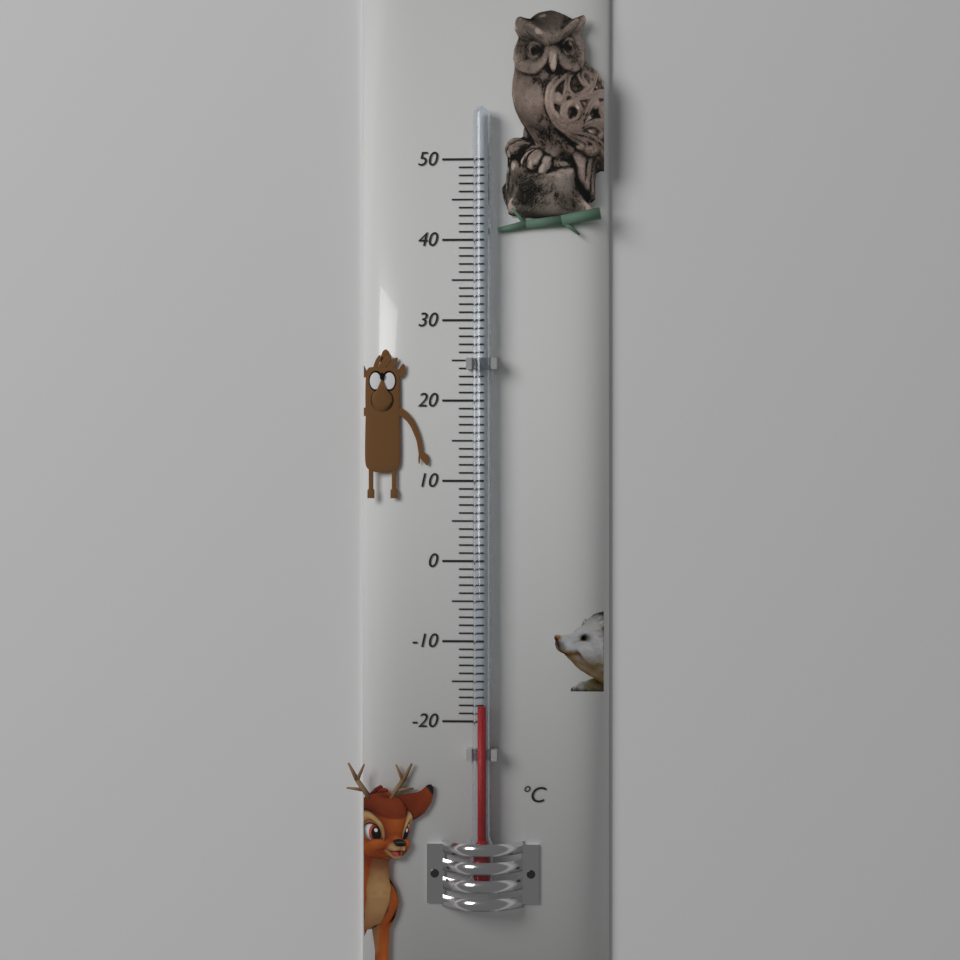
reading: -18 °C
